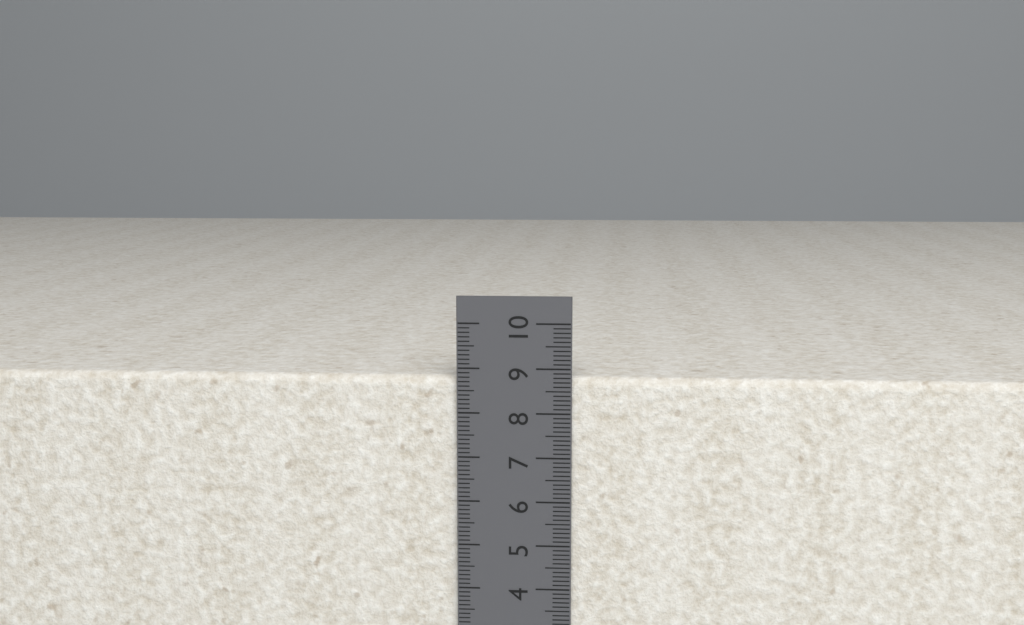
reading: 8.8 cm
